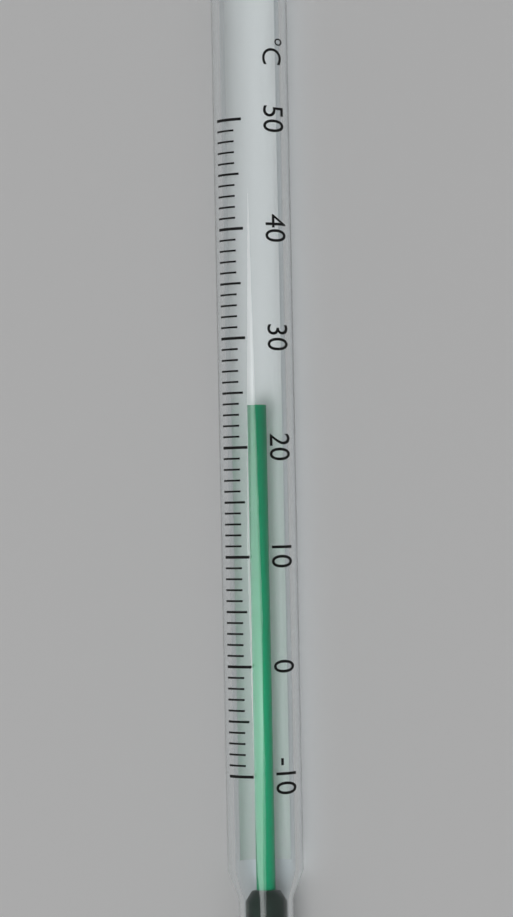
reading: 24 °C
